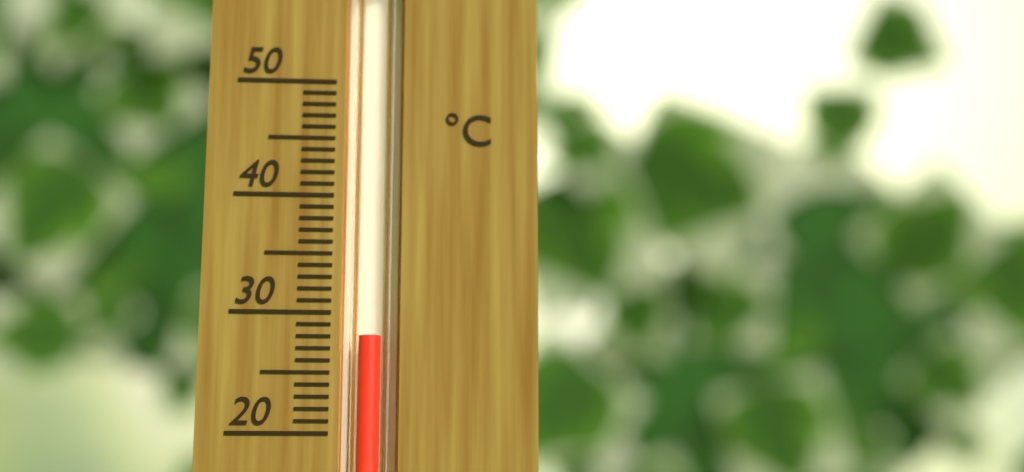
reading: 28 °C
